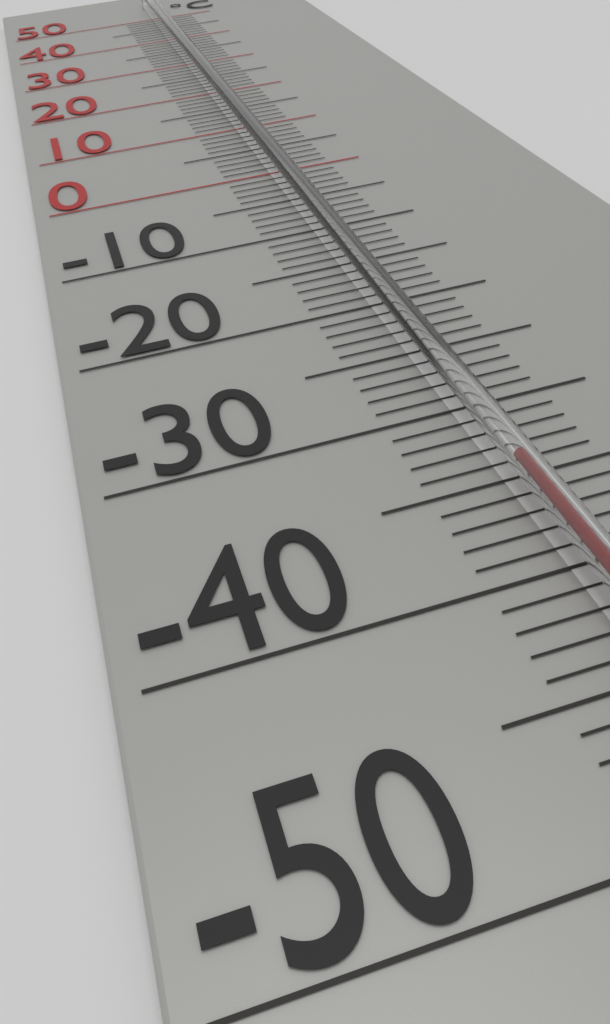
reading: -35 °C
